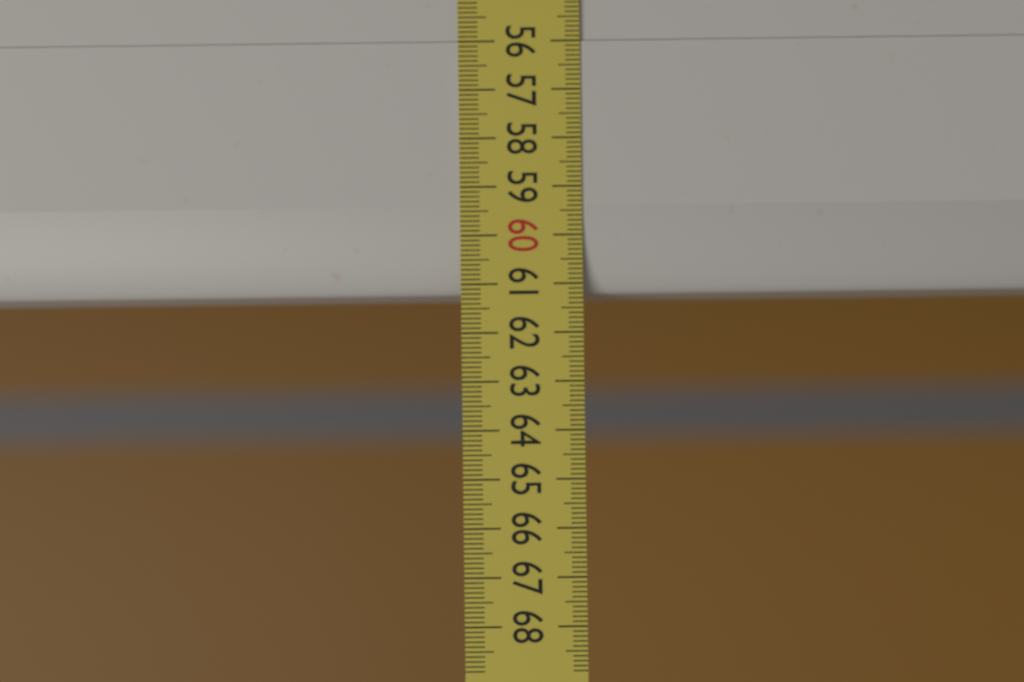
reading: 61.2 (no unit)
